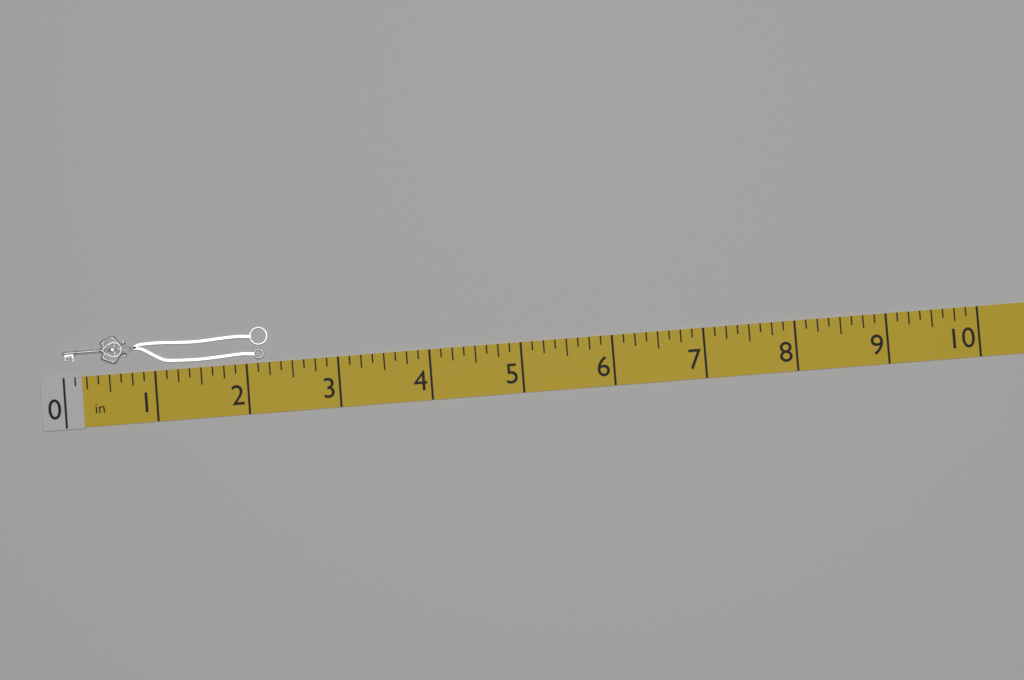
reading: 2.250 in
